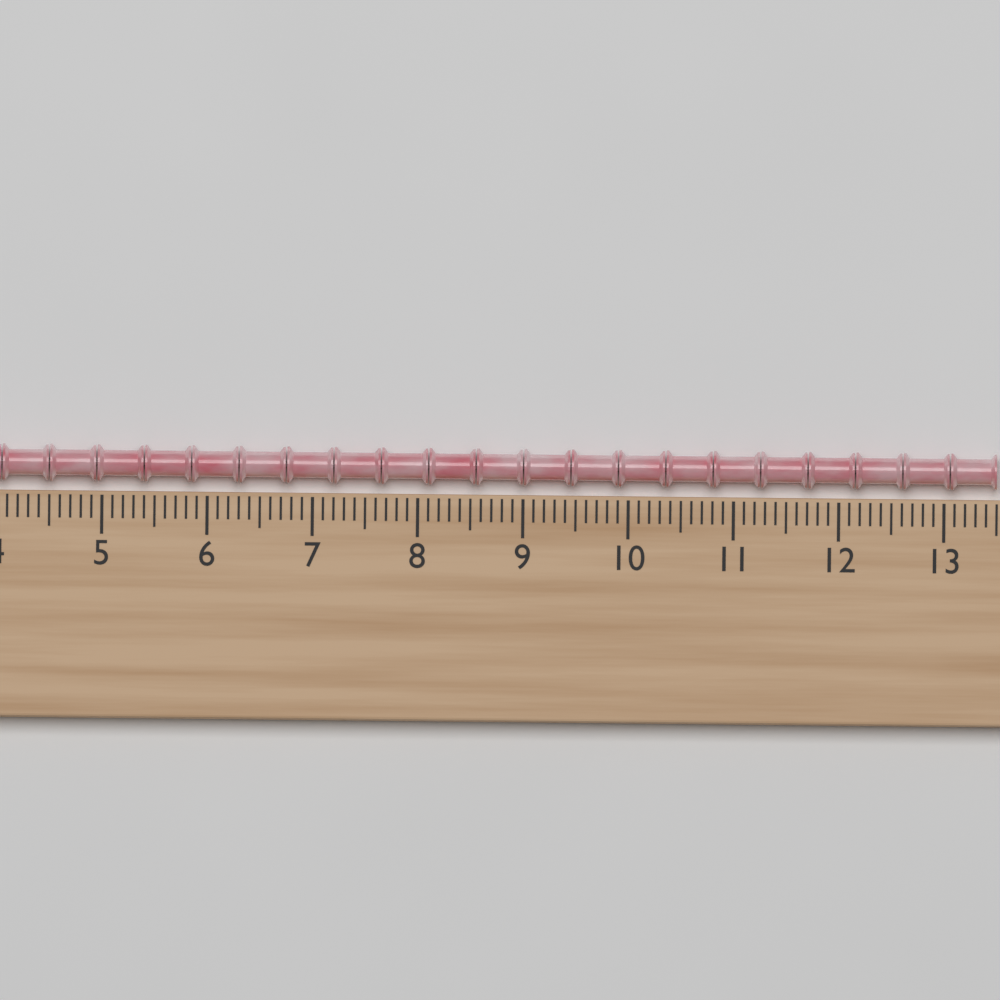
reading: 13.5 (no unit)
